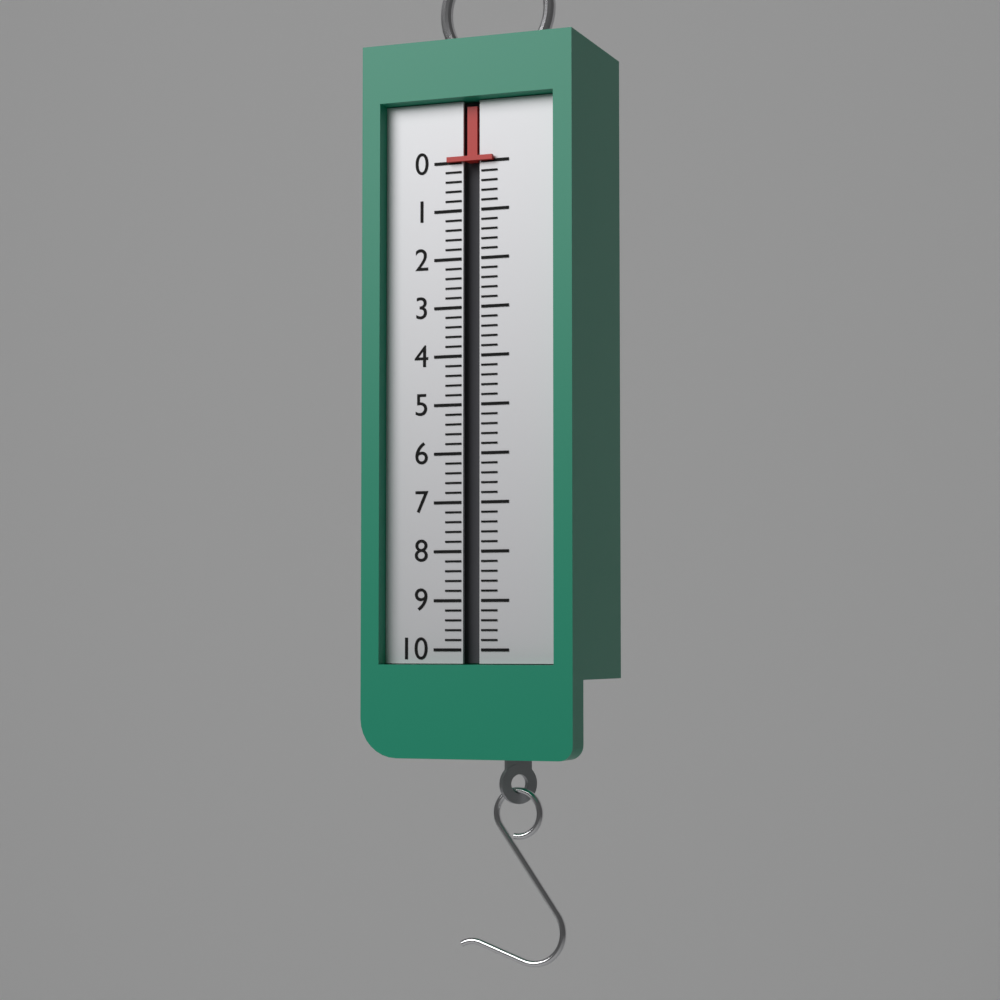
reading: 0.0 (no unit)
